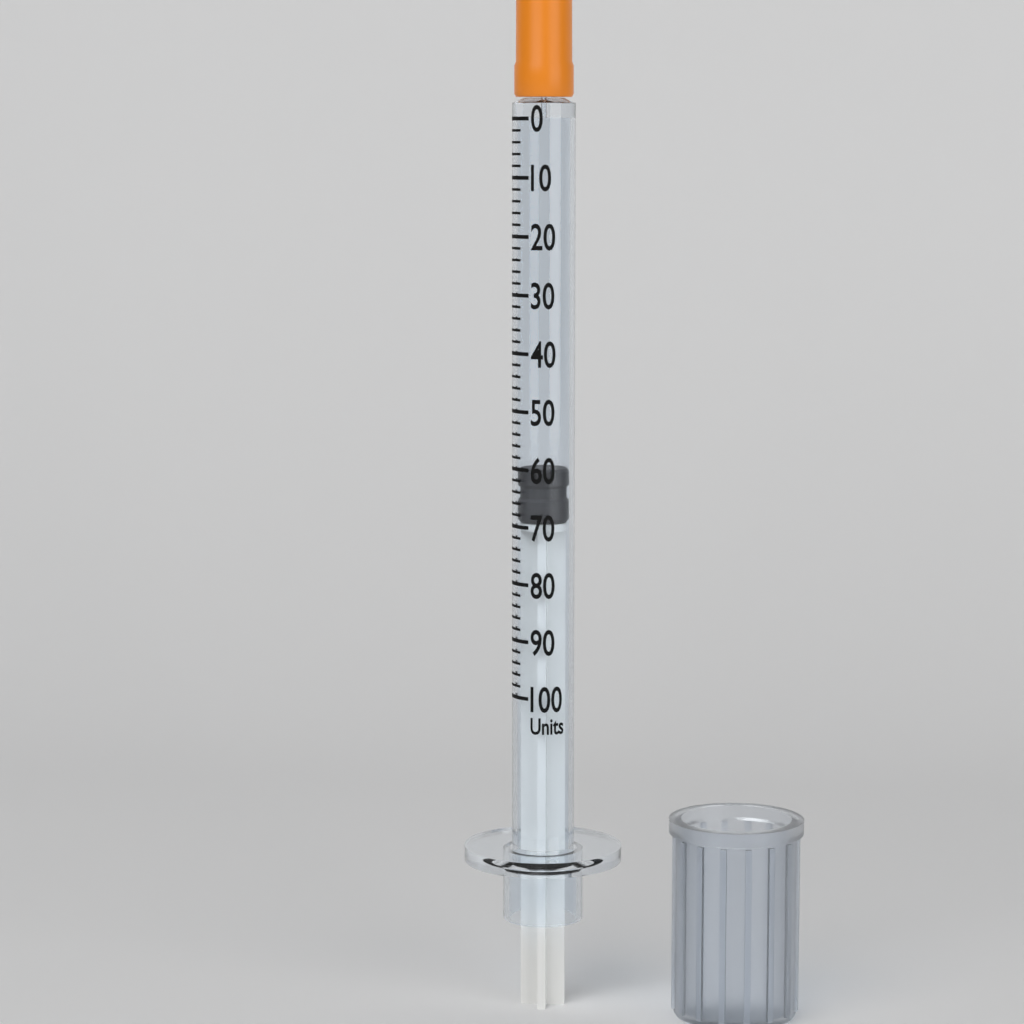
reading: 60 units
